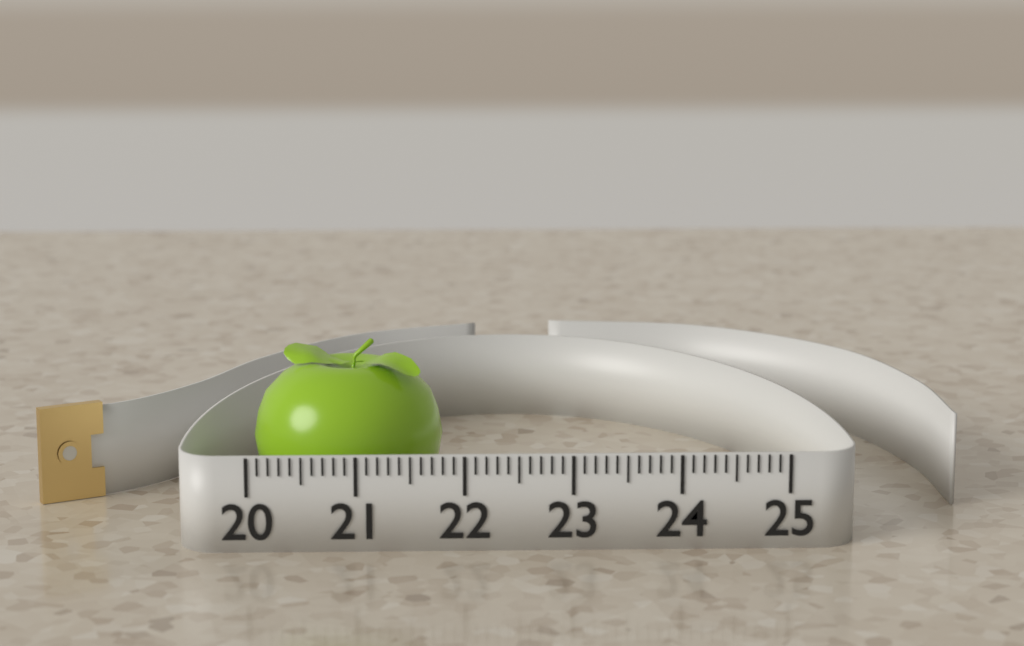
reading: 21.8 (no unit)
